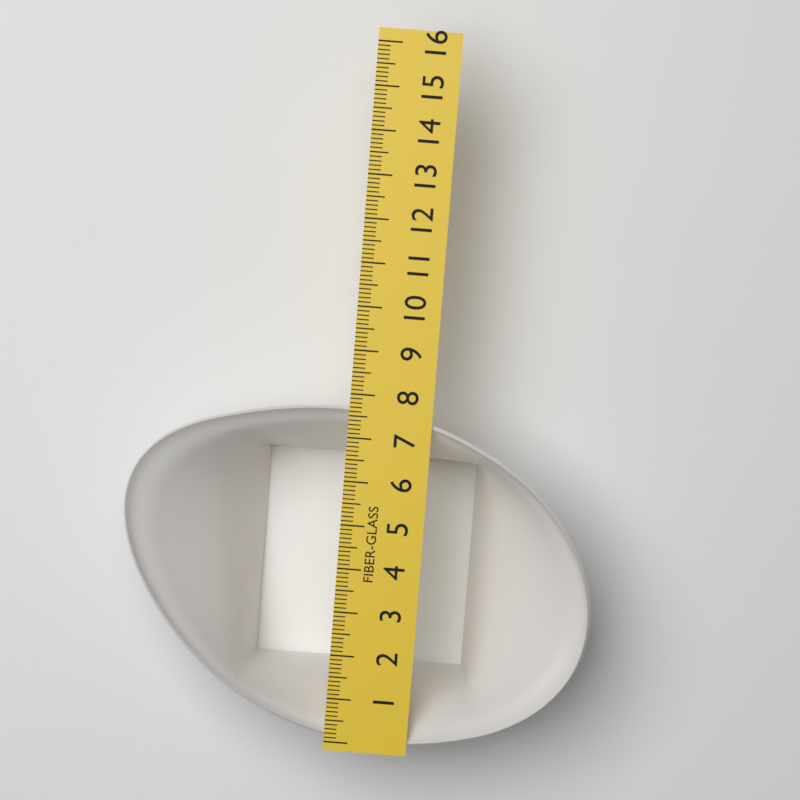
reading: 7.7 (no unit)
